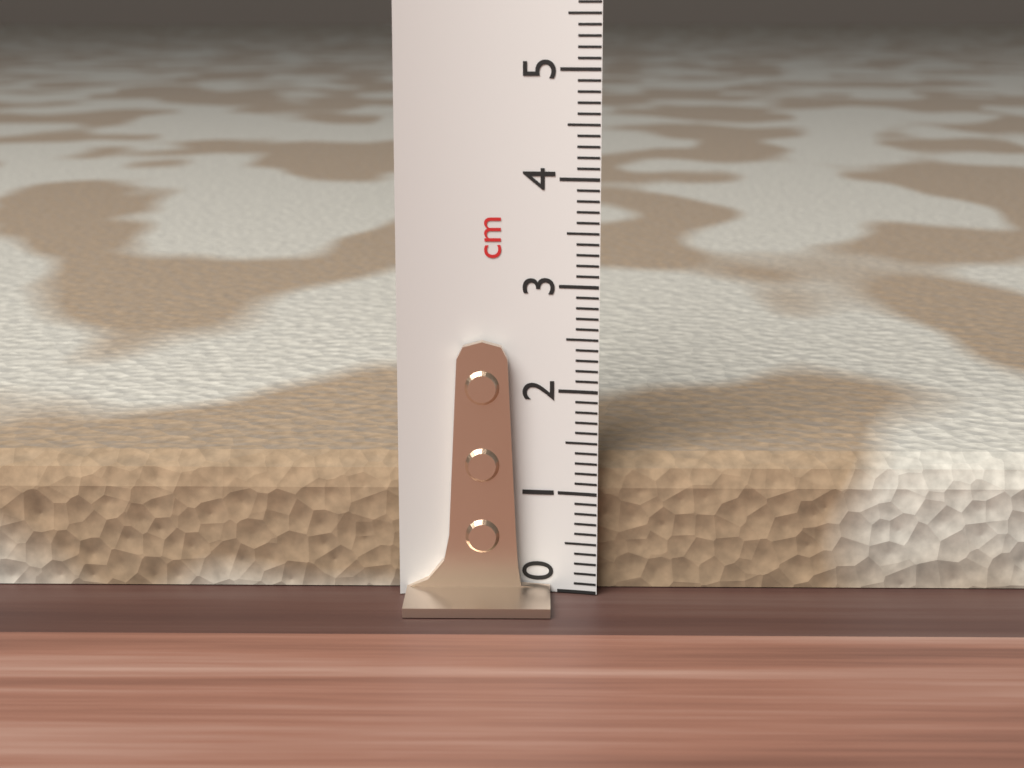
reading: 1.3 cm
